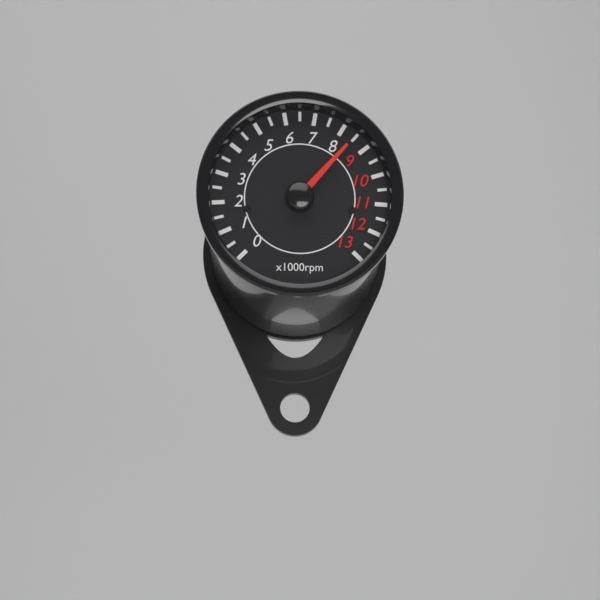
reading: 8500 rpm
